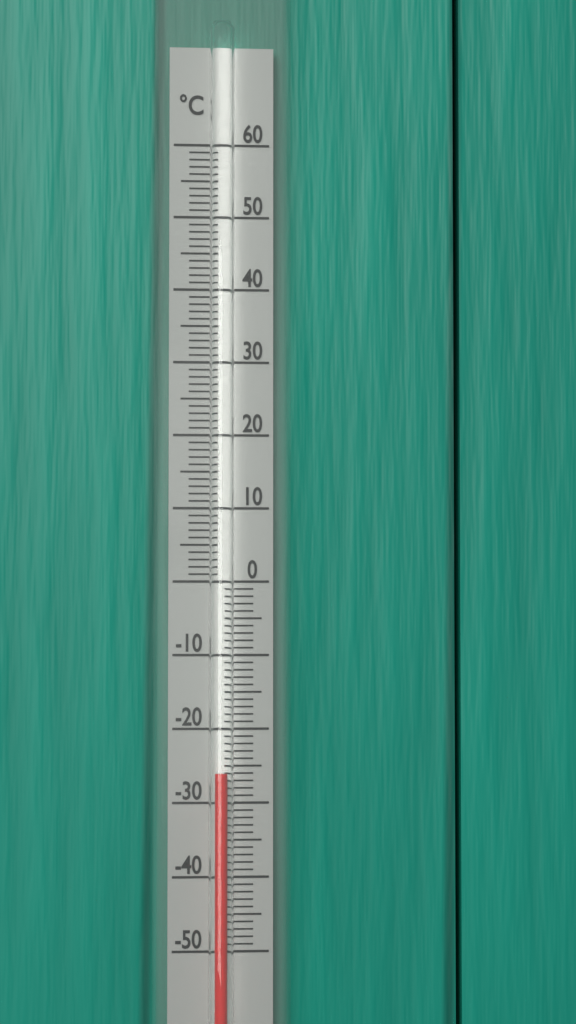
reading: -26 °C
